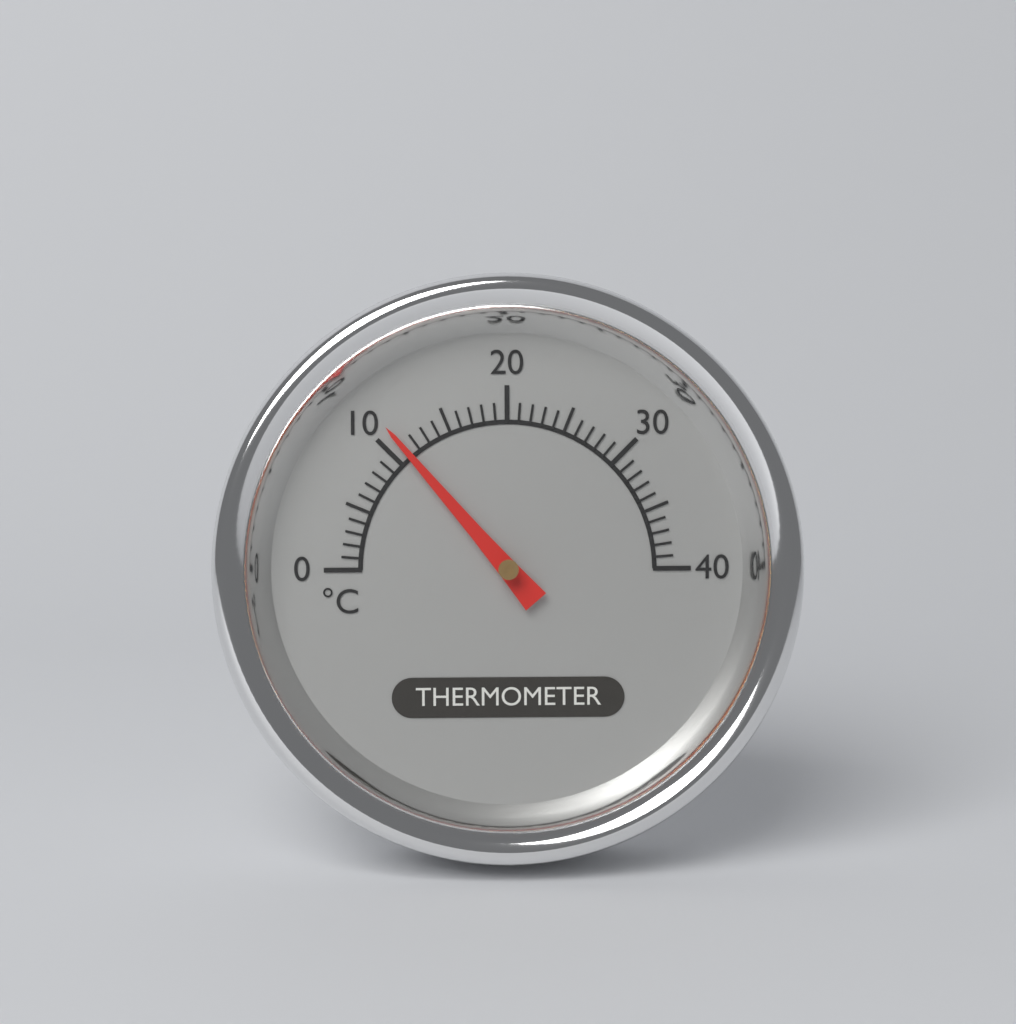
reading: 11 °C
